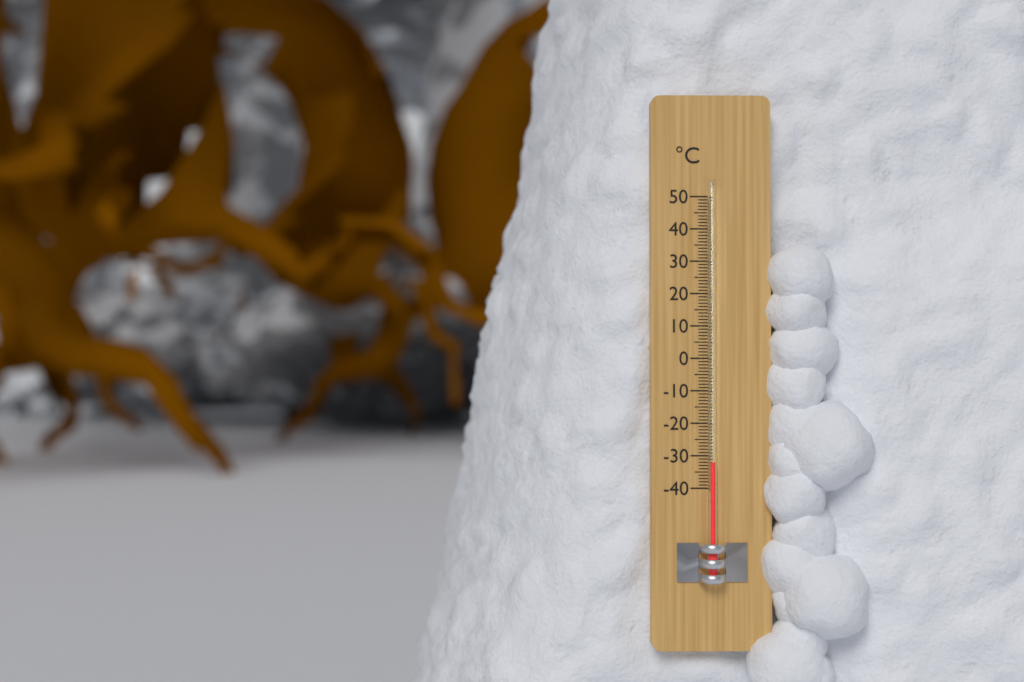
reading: -32 °C
